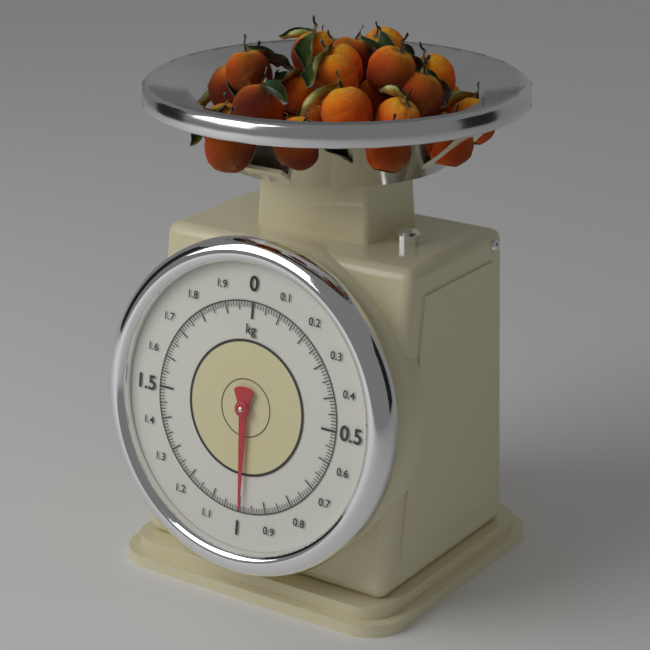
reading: 0.99 kg
